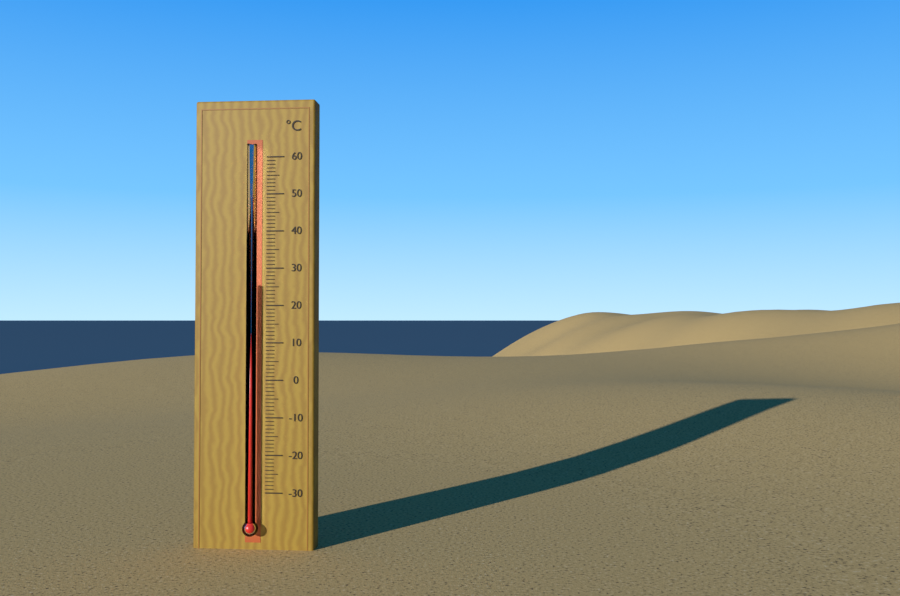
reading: 26 °C
